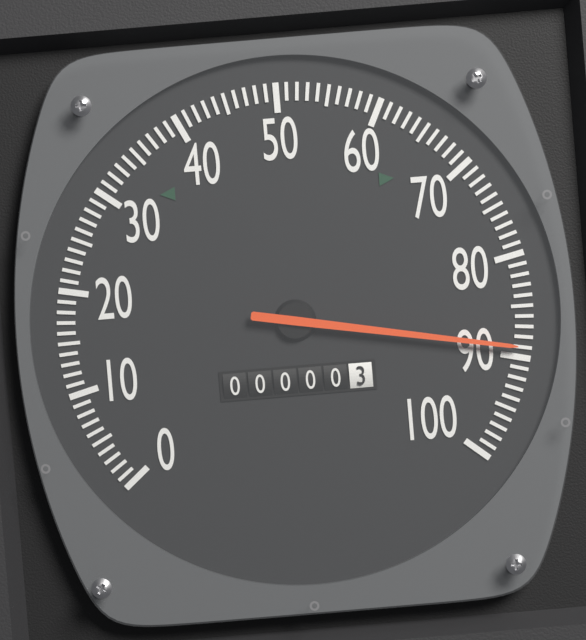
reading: 89 (no unit)
